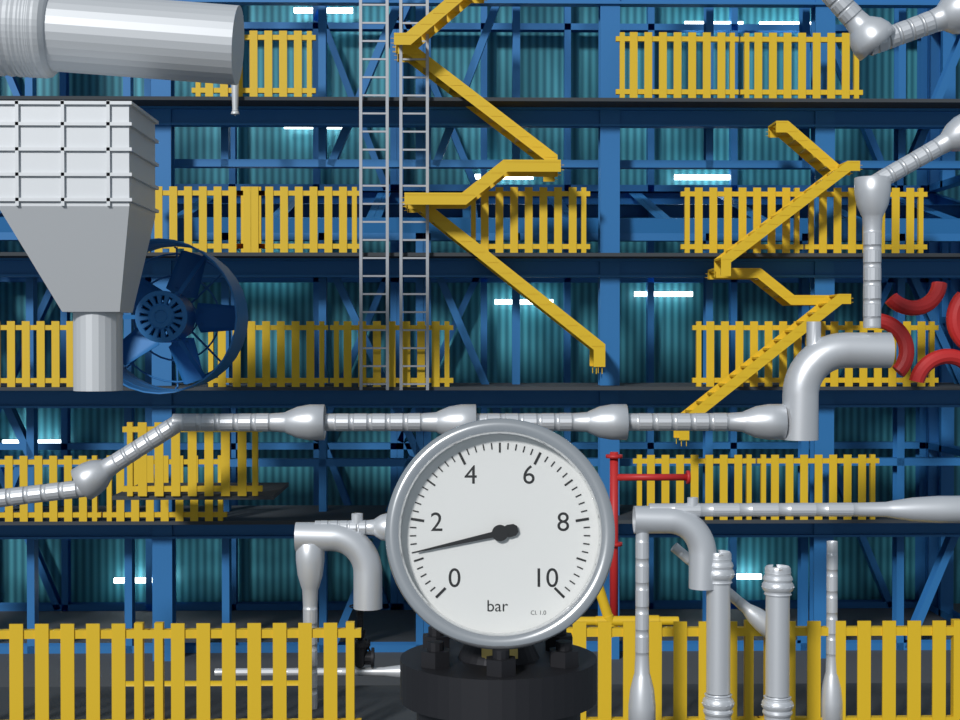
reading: 1.2 bar
